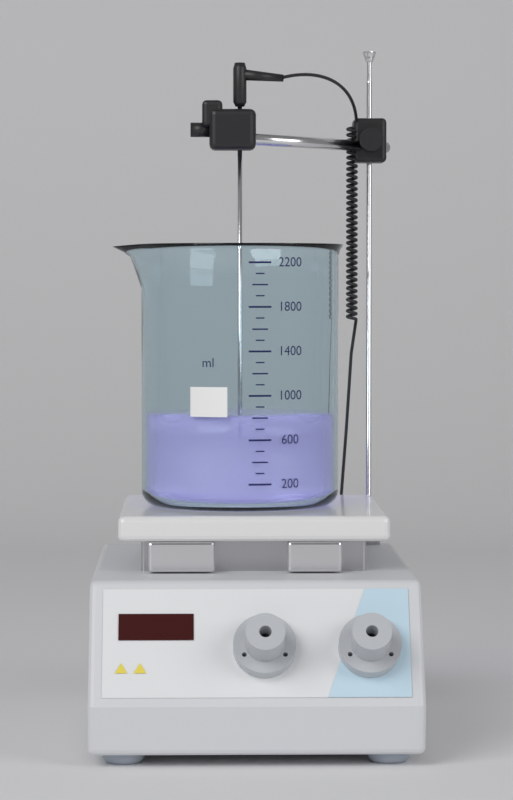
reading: 800 ml
